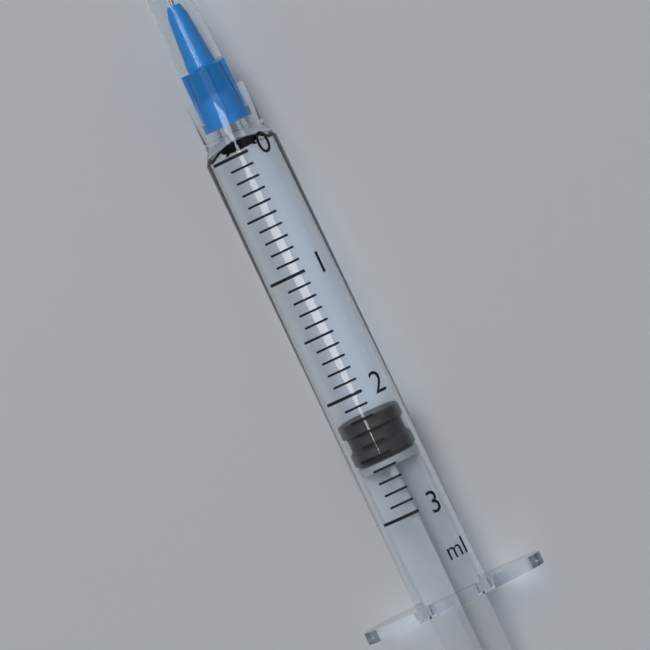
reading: 2.2 ml
